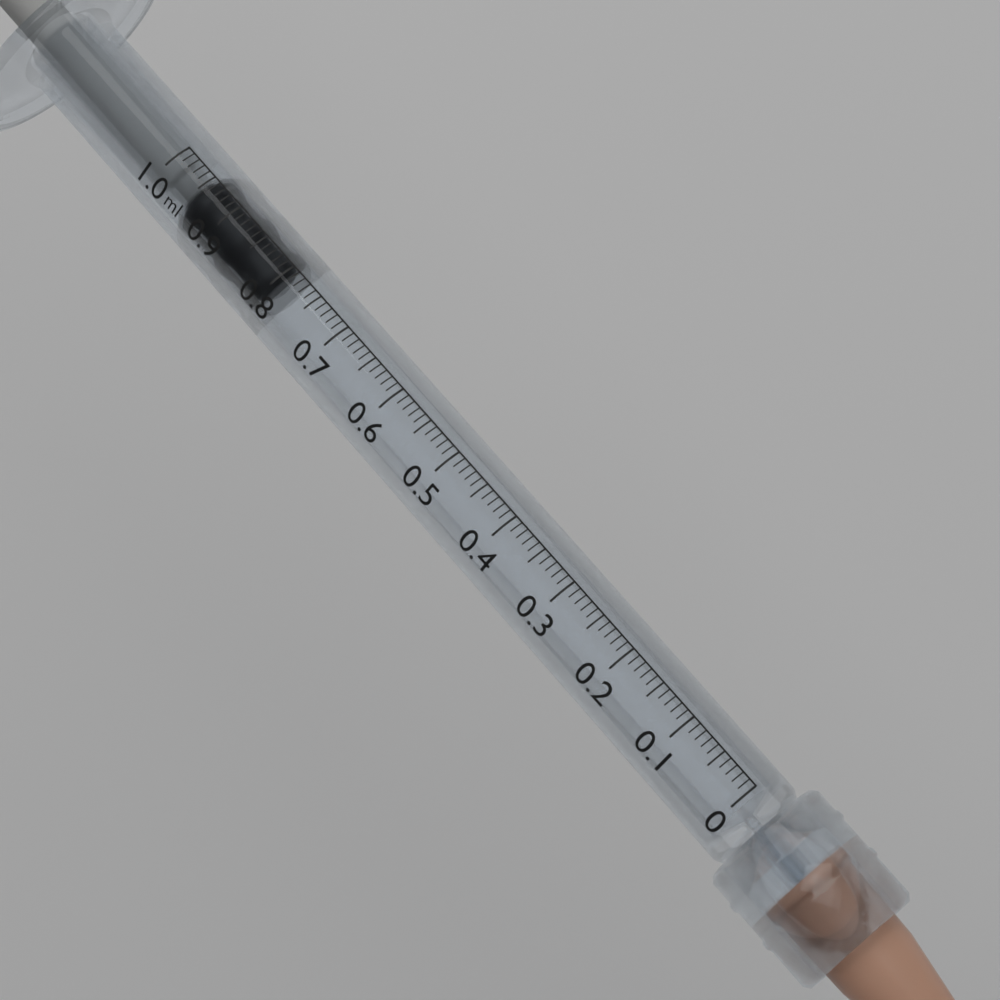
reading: 0.80 ml
